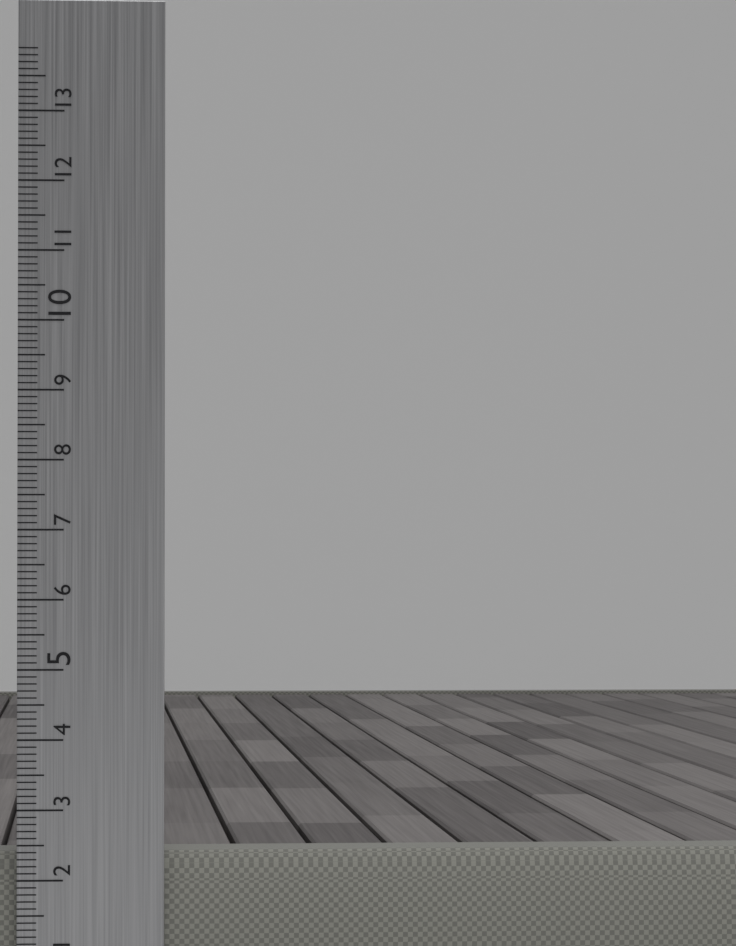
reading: 2.4 cm
